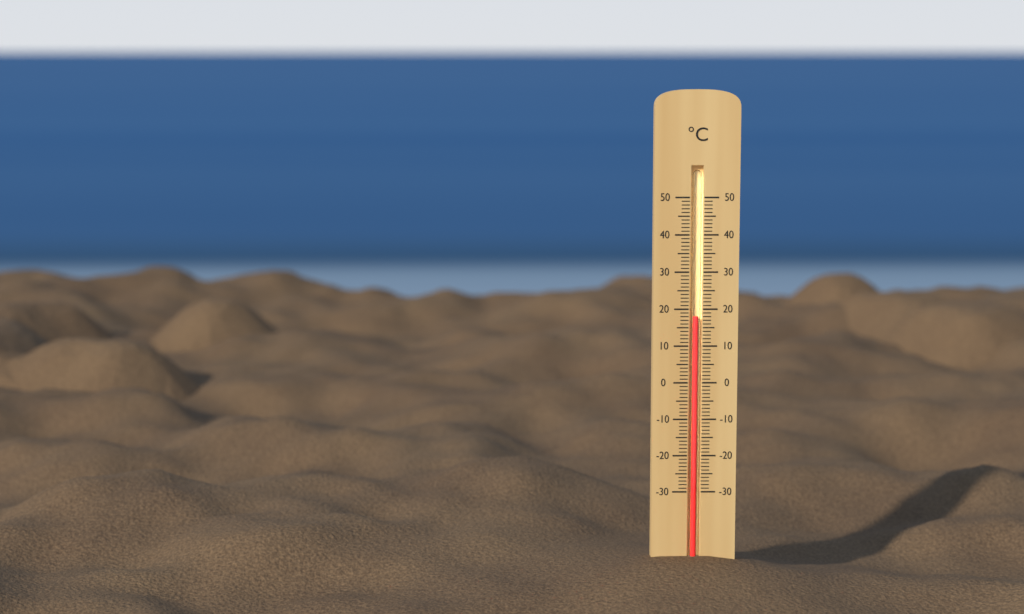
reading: 18 °C
